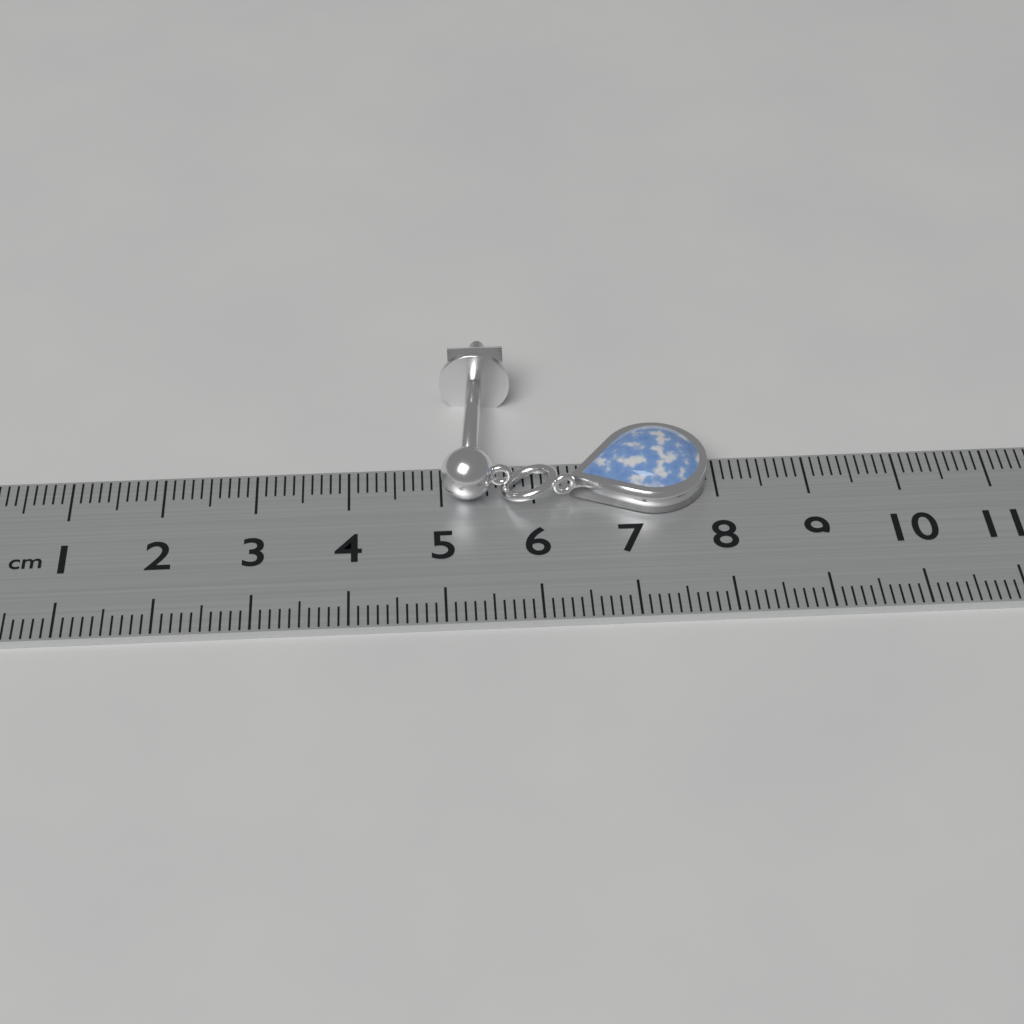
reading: 7.9 cm
